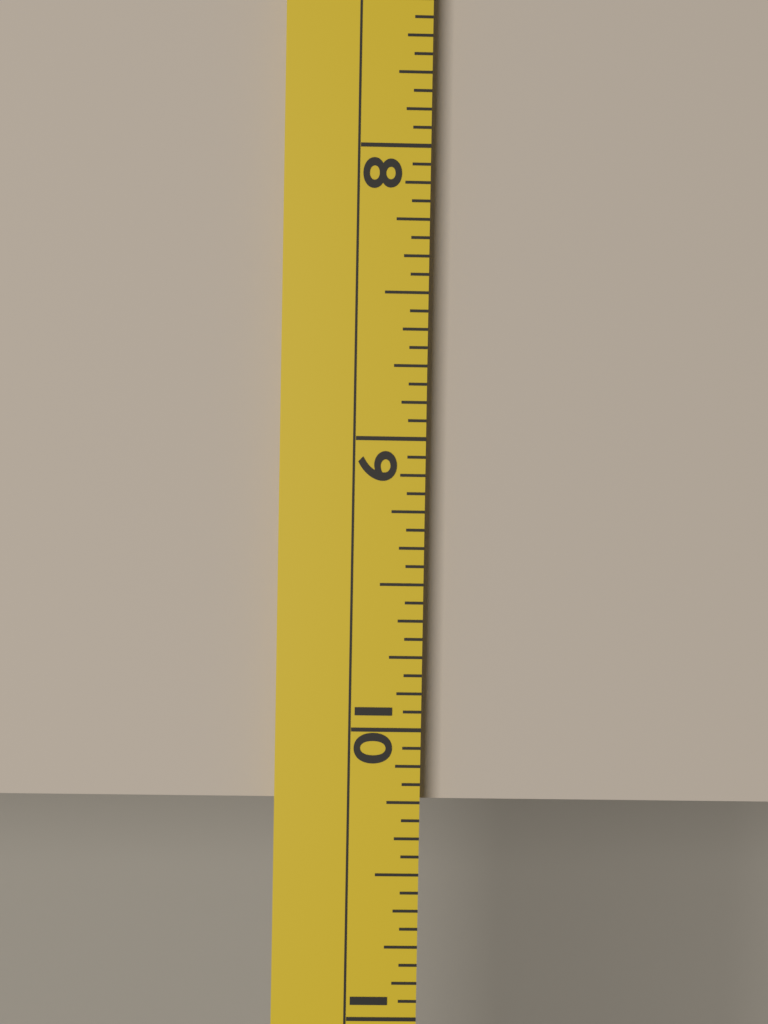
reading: 10.2500 (no unit)
